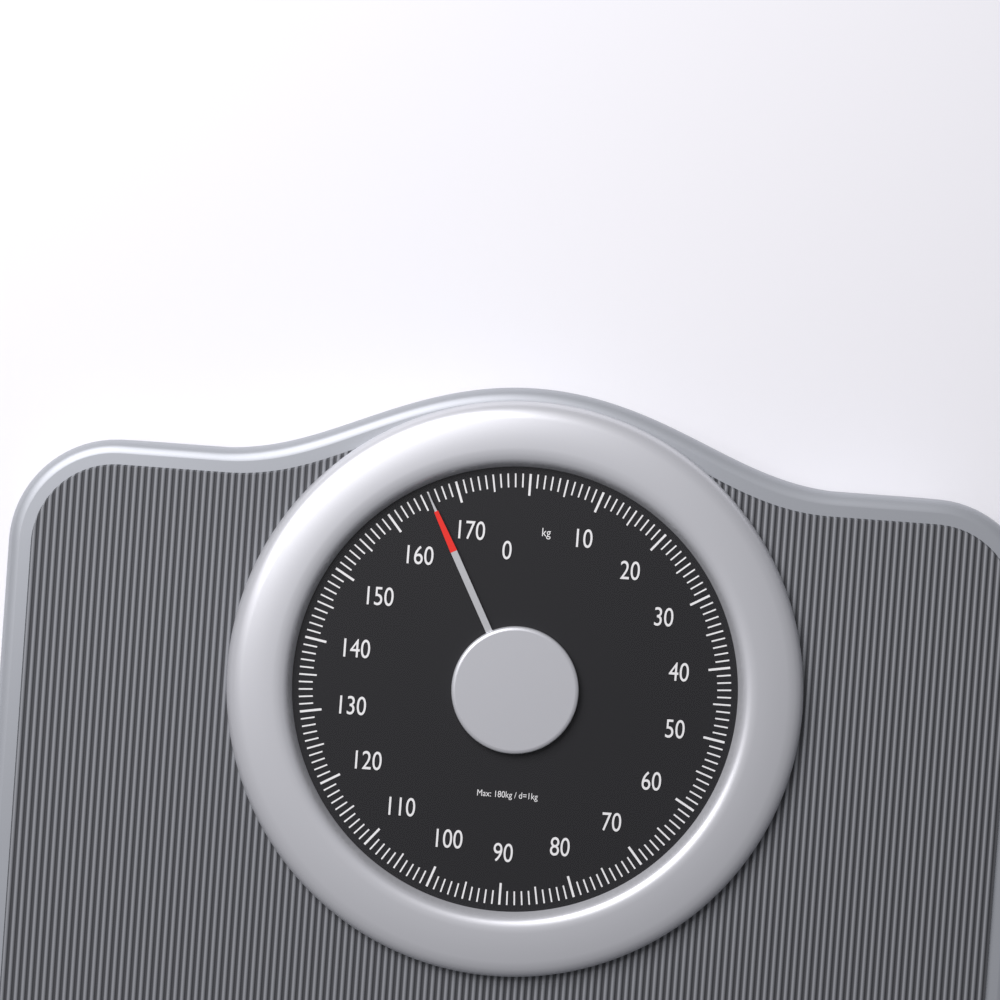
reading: 166 kg
